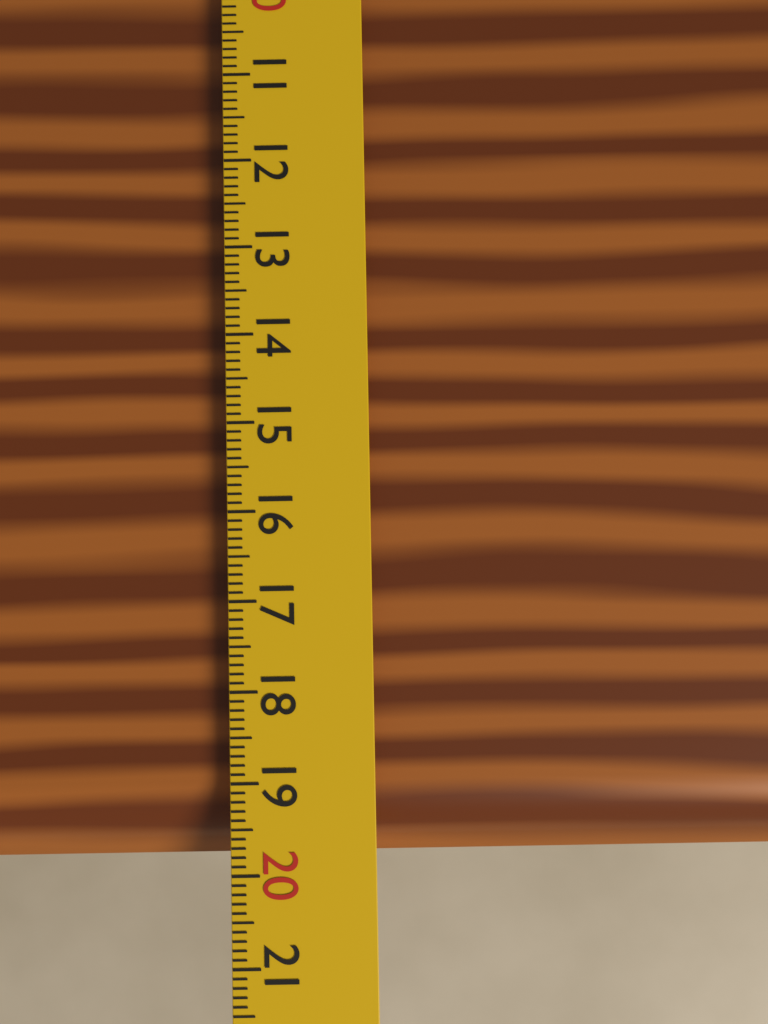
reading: 19.9 cm
